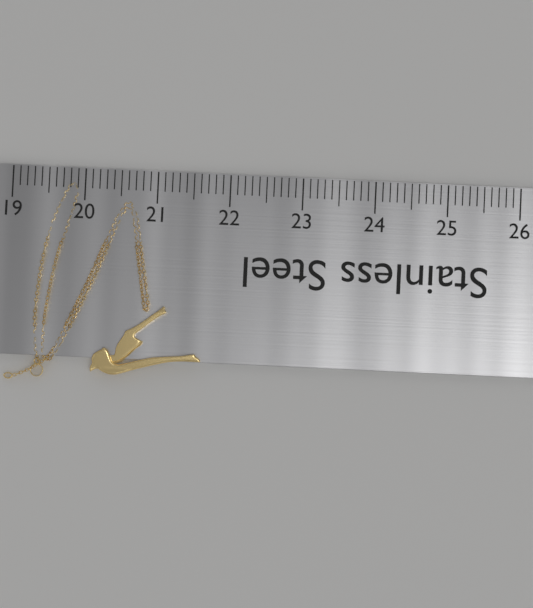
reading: 21.7 (no unit)
